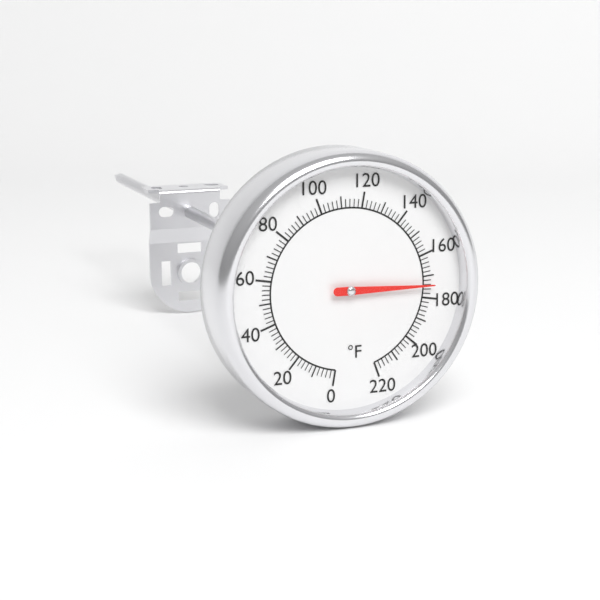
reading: 174 °F
